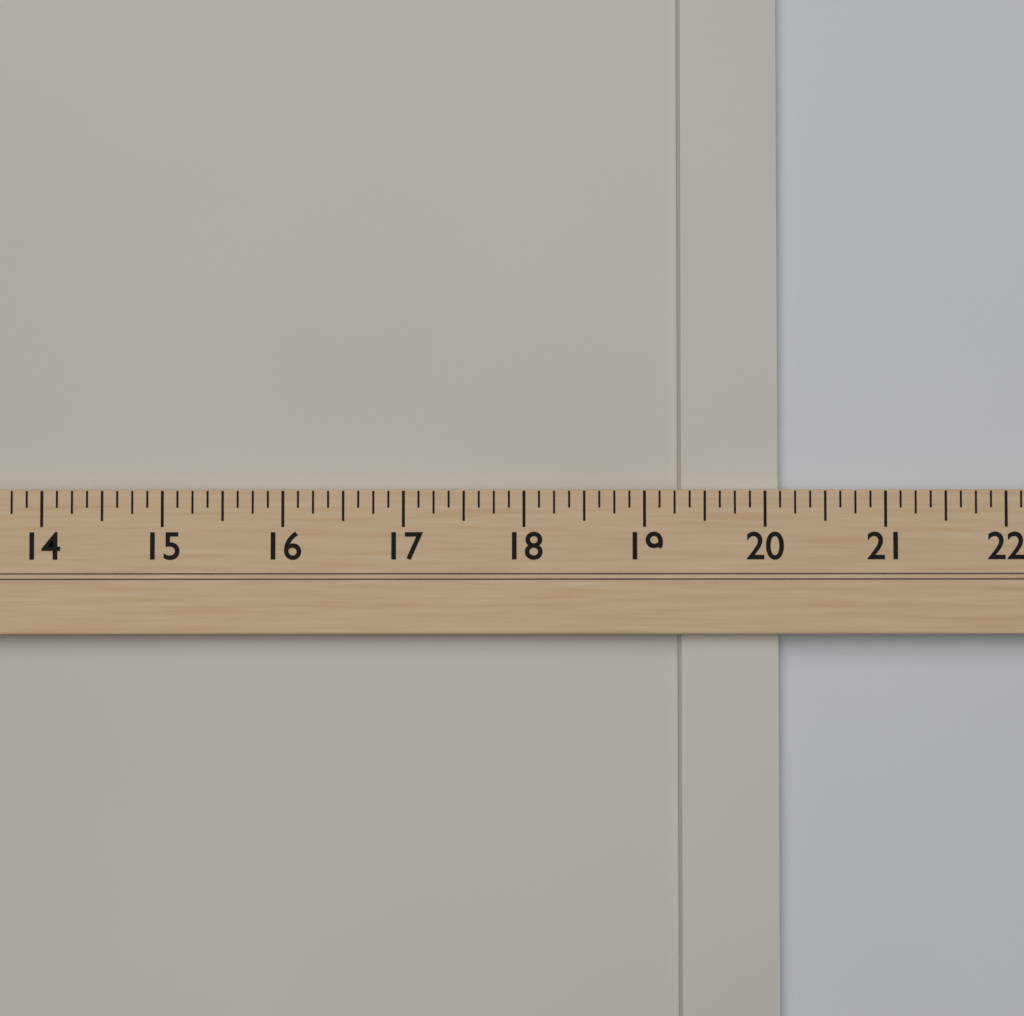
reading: 20.125 (no unit)
